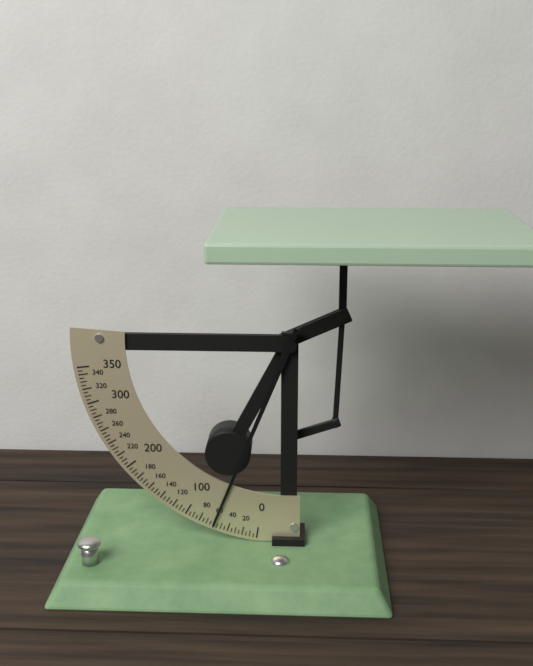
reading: 60 (no unit)
